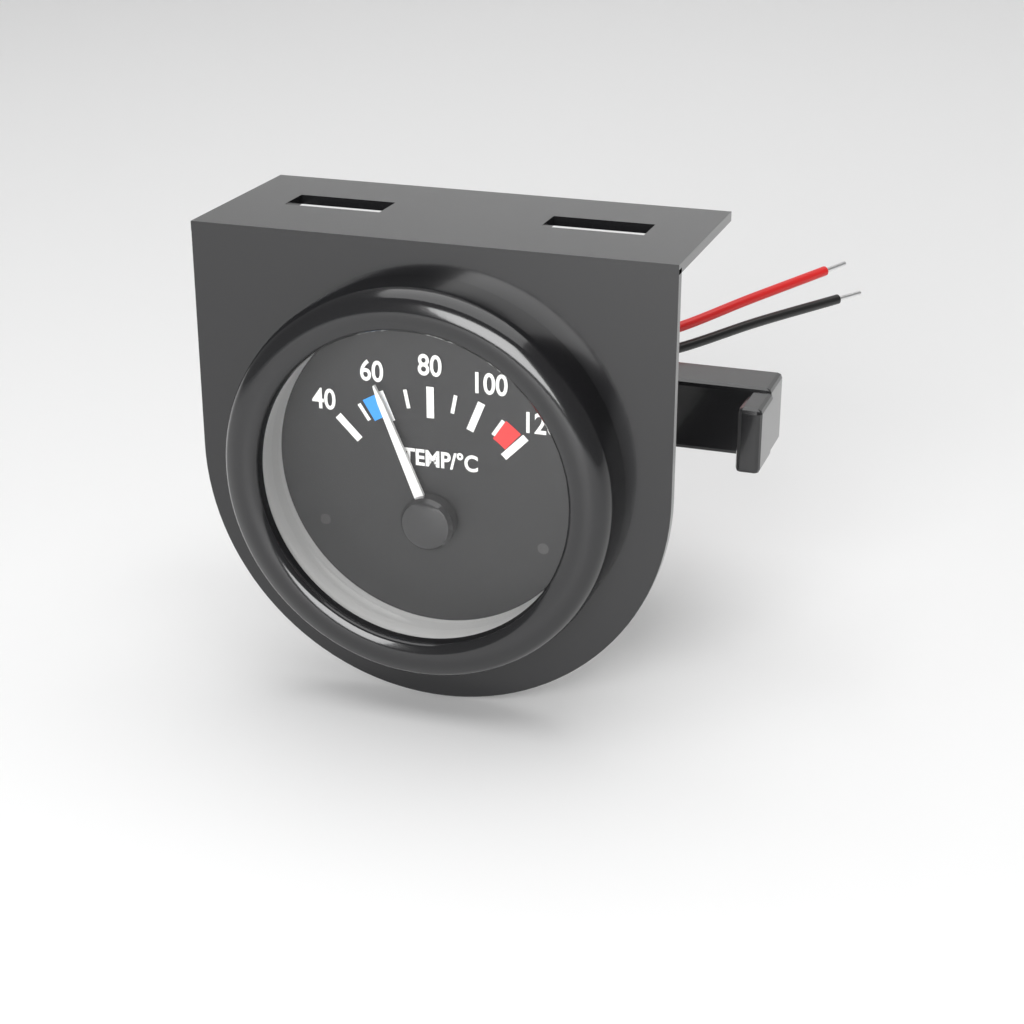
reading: 60 °C
